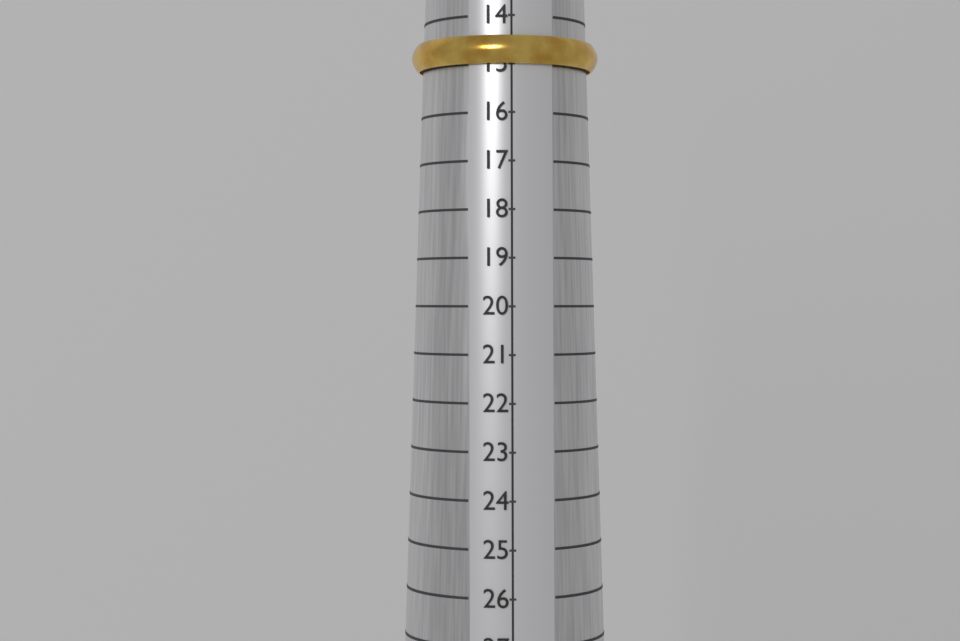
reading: 15 (no unit)
